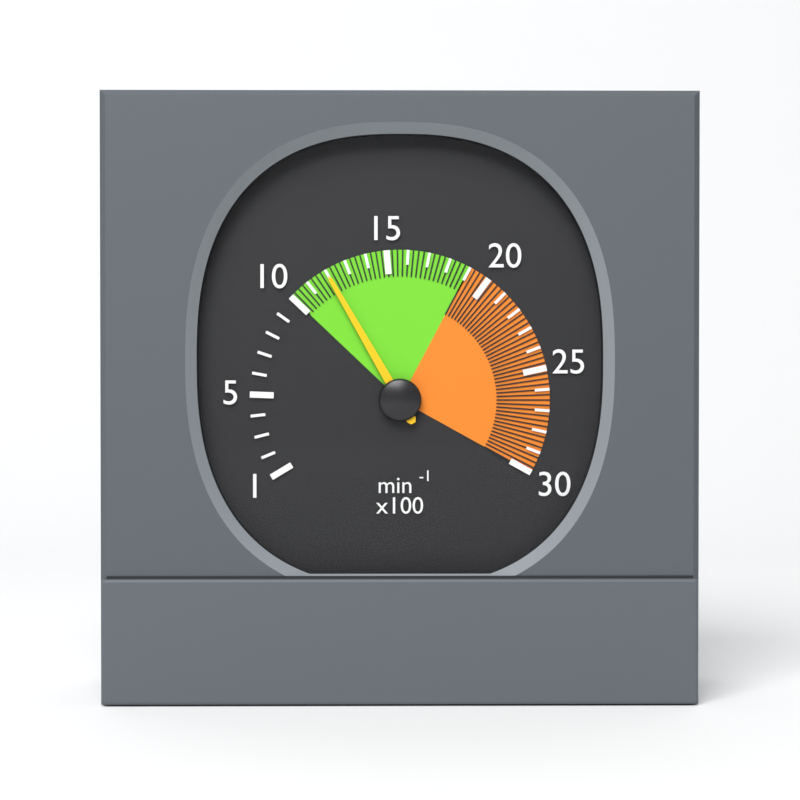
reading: 1200 min⁻¹
